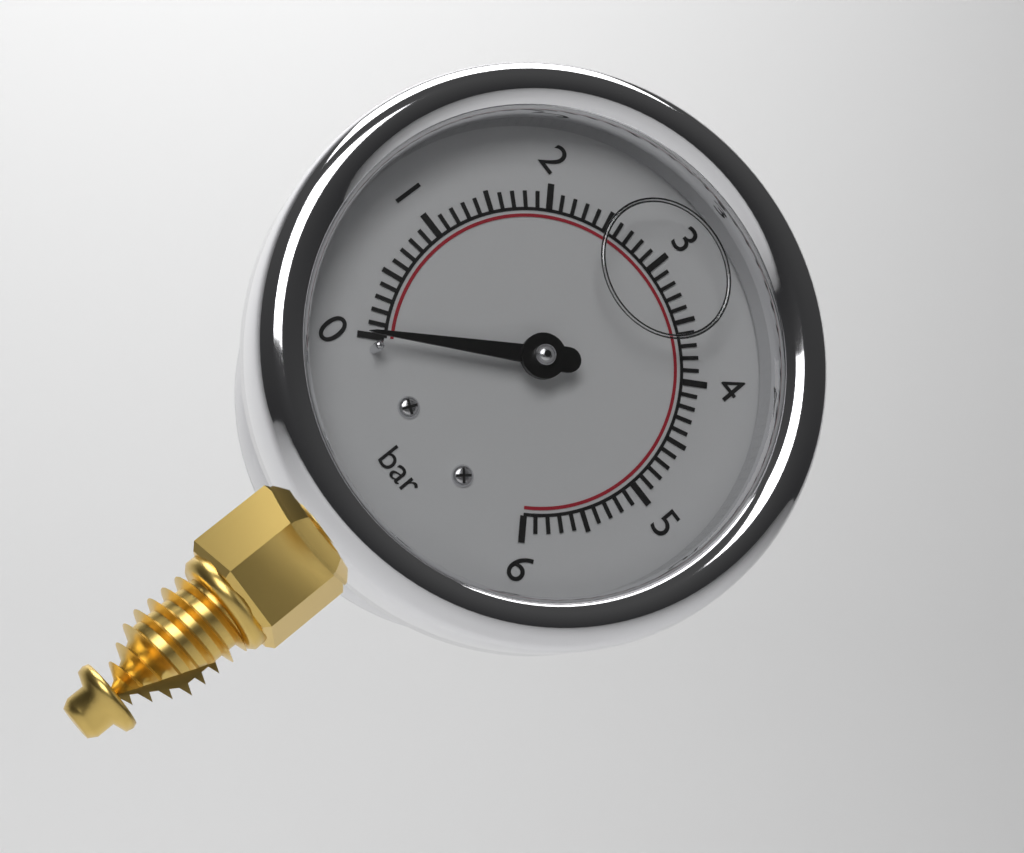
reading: 0.0 bar
